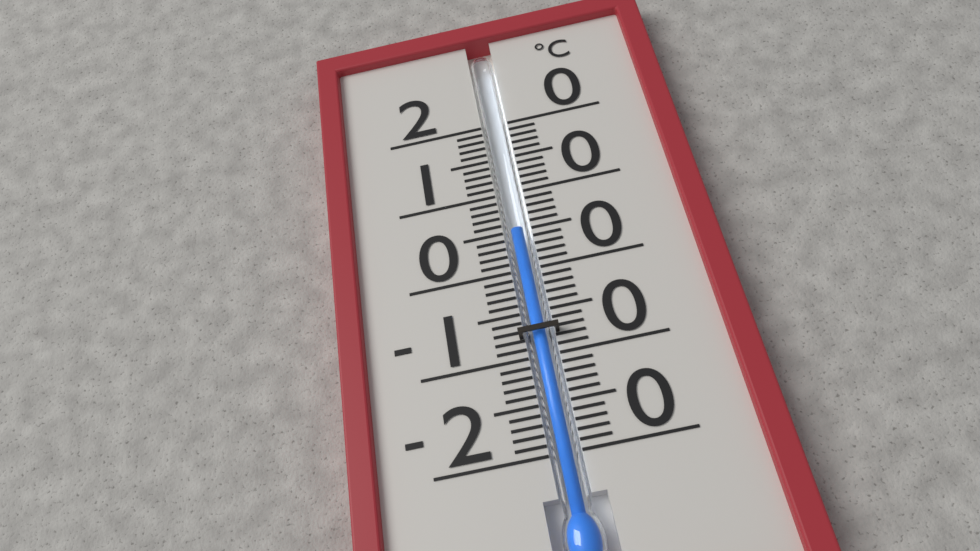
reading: 5 °C
